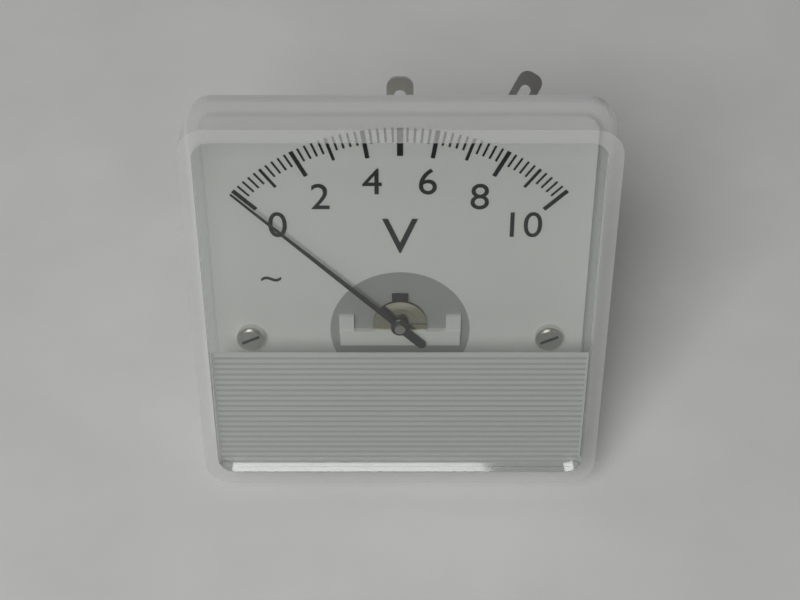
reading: 0.0 V
